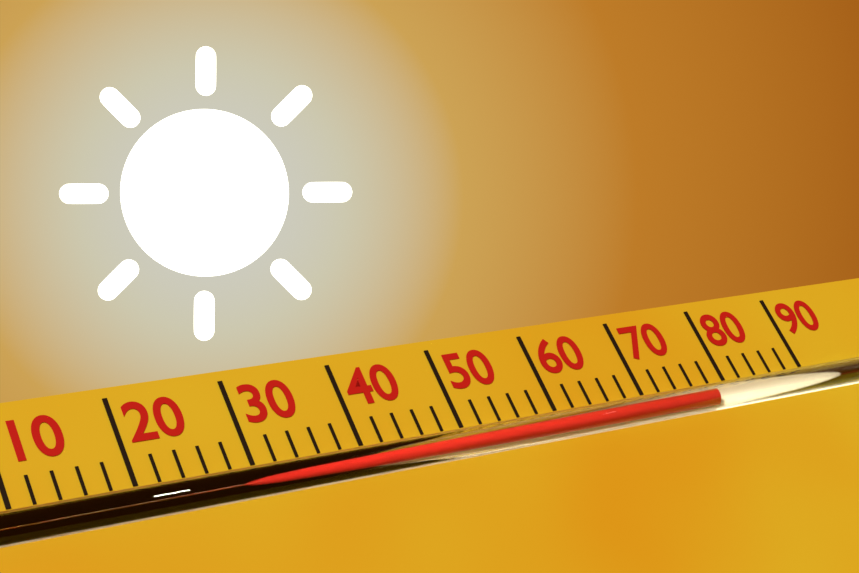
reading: 78 (no unit)
